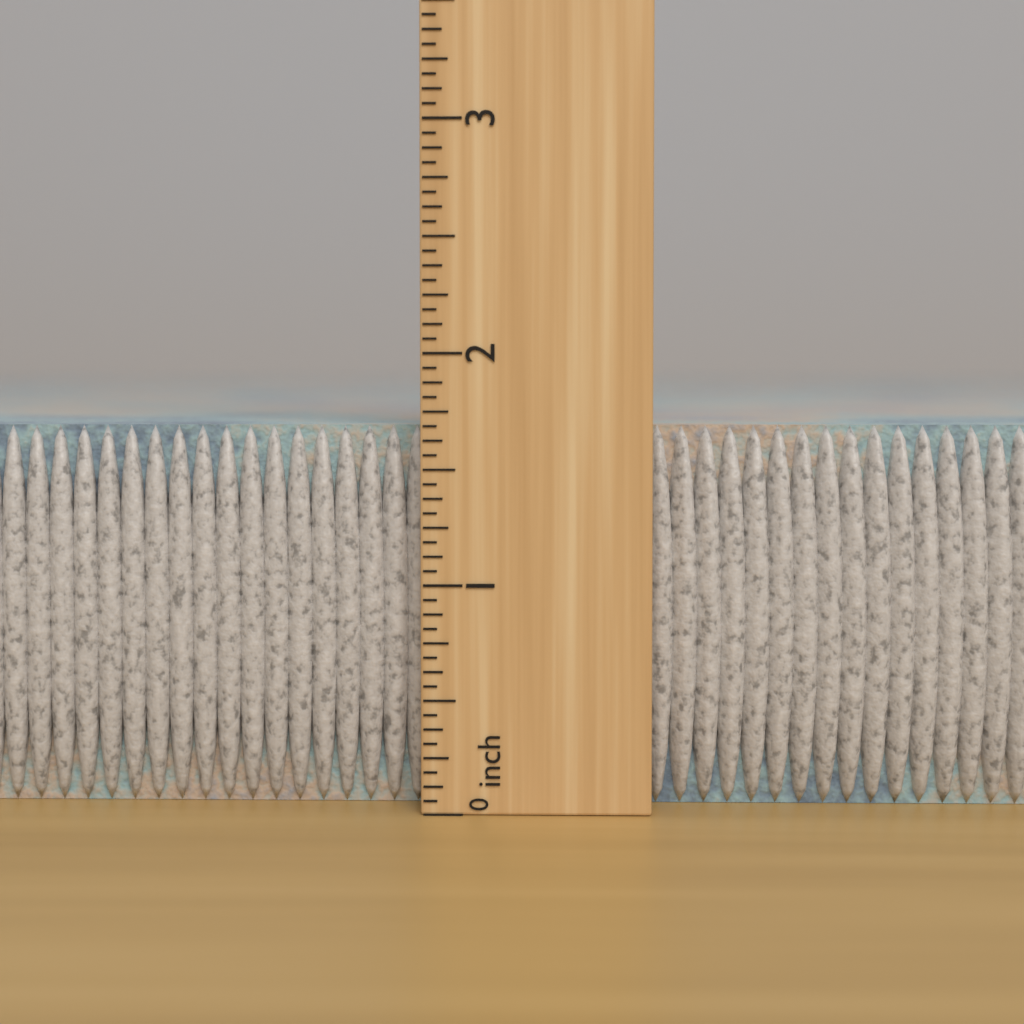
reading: 1.6875 inch
